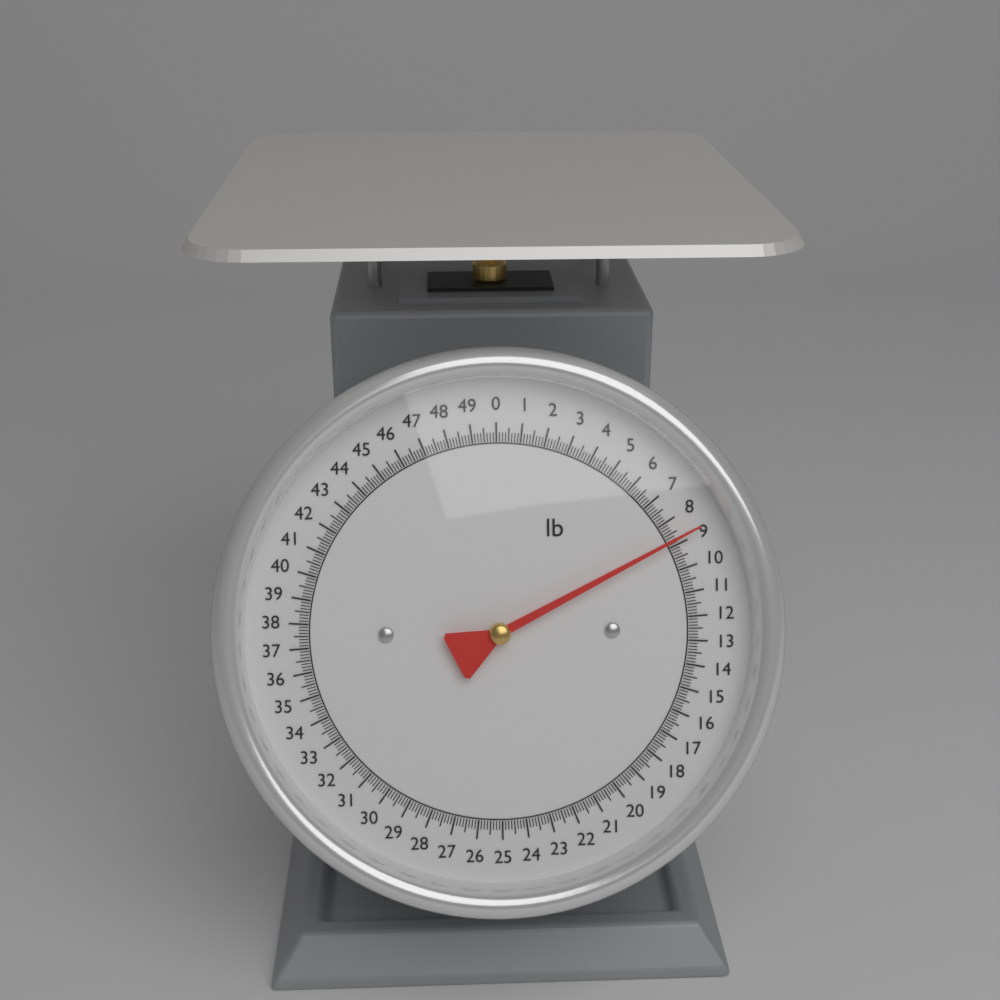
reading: 8.750 lb
